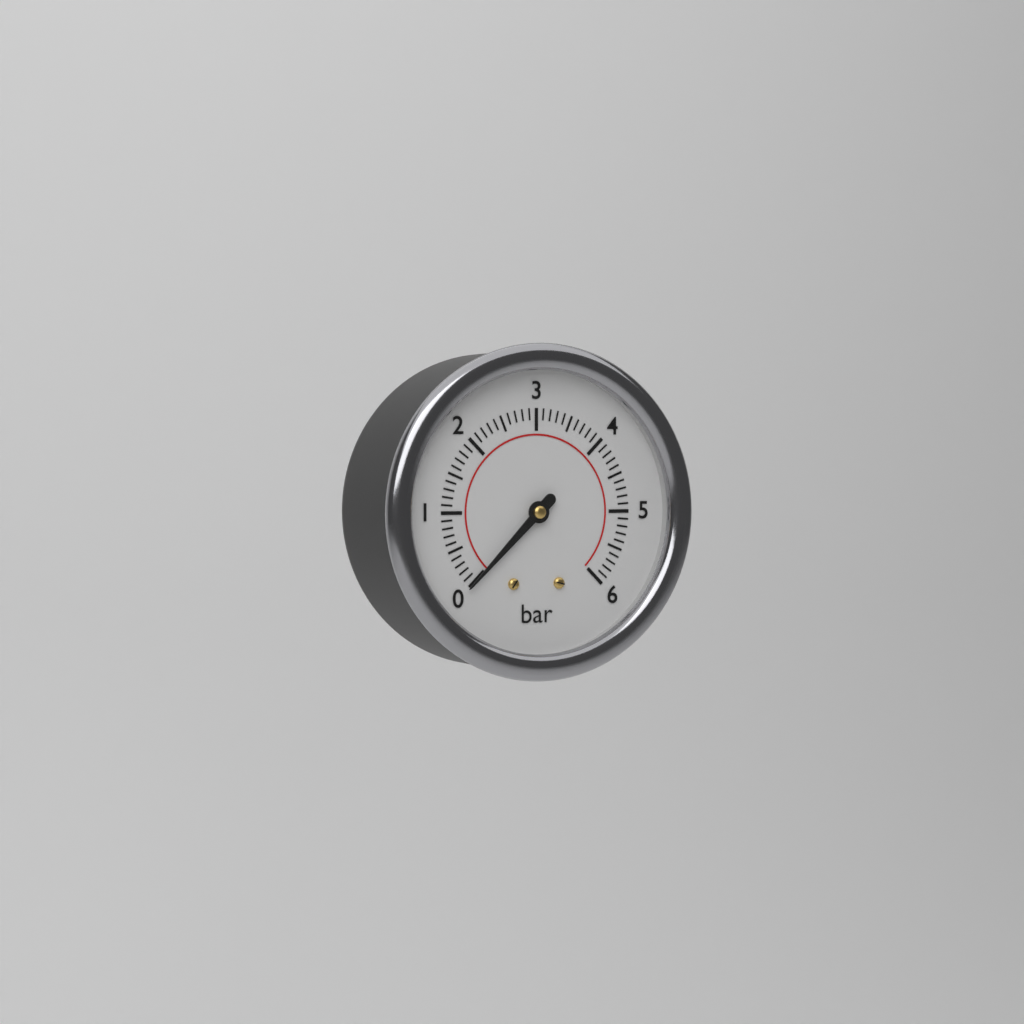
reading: 0.0 bar
